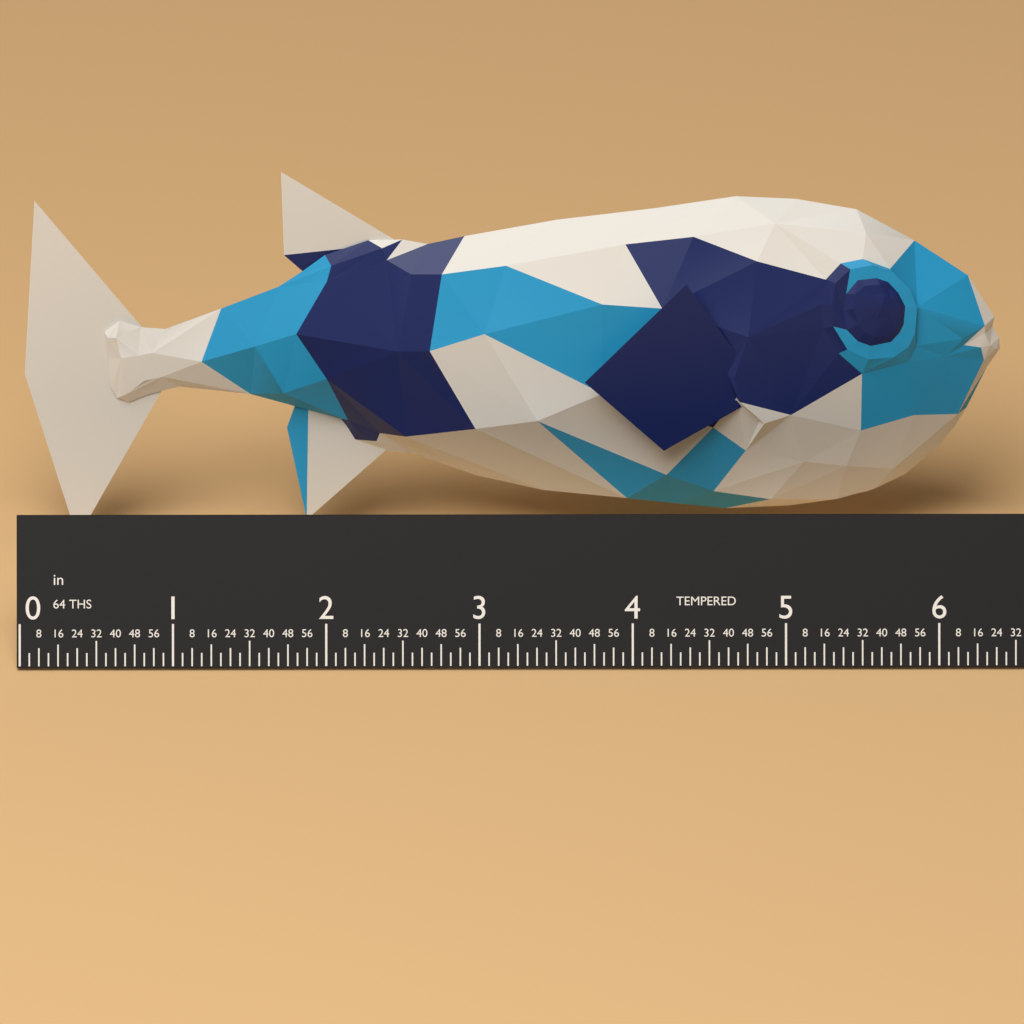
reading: 6.4375 in
